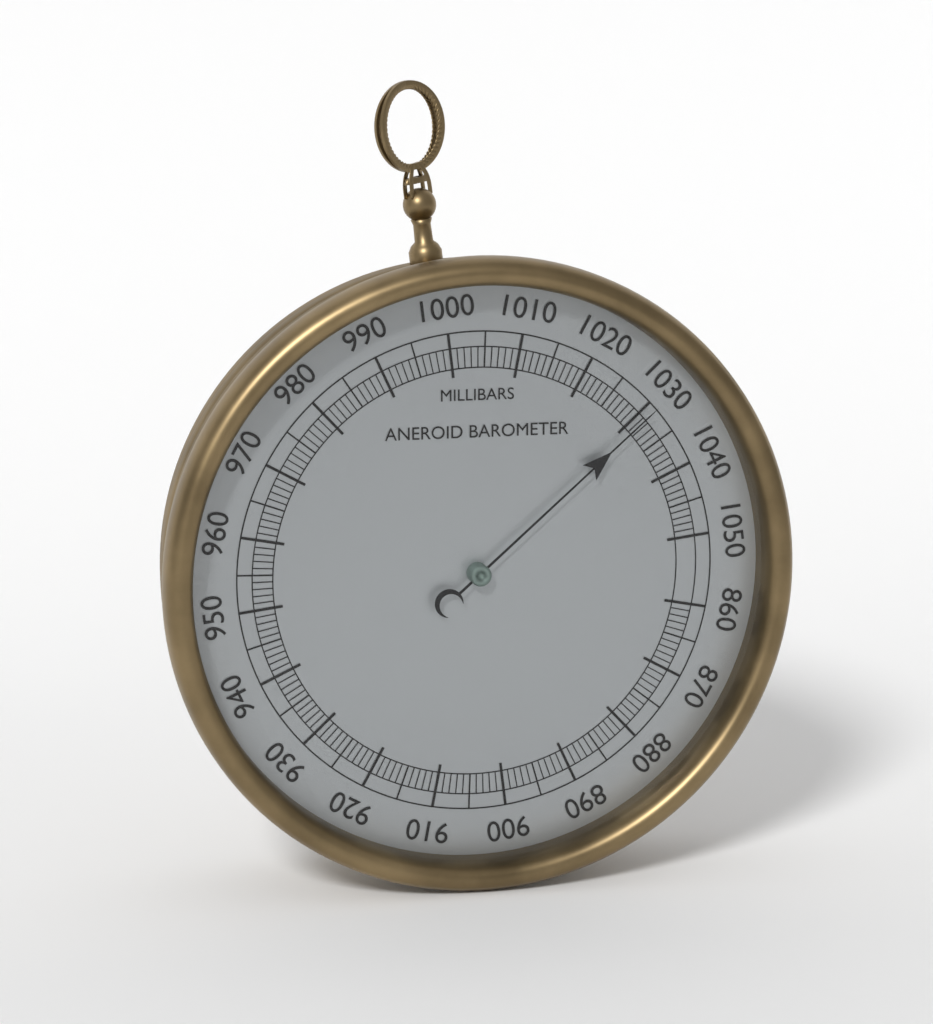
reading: 1031 mbar
